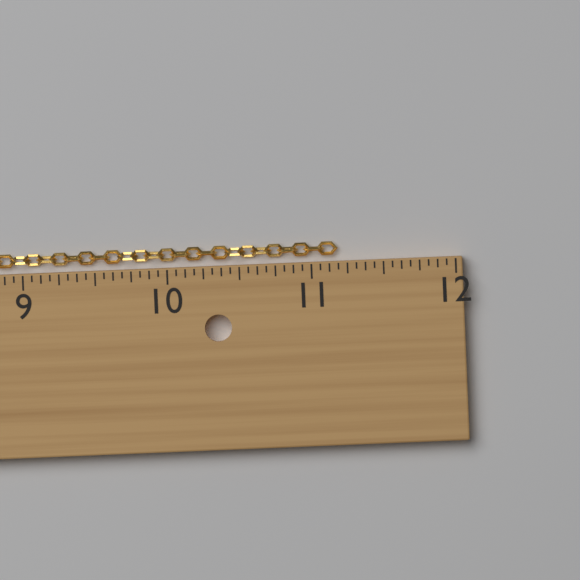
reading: 11.1875 in
